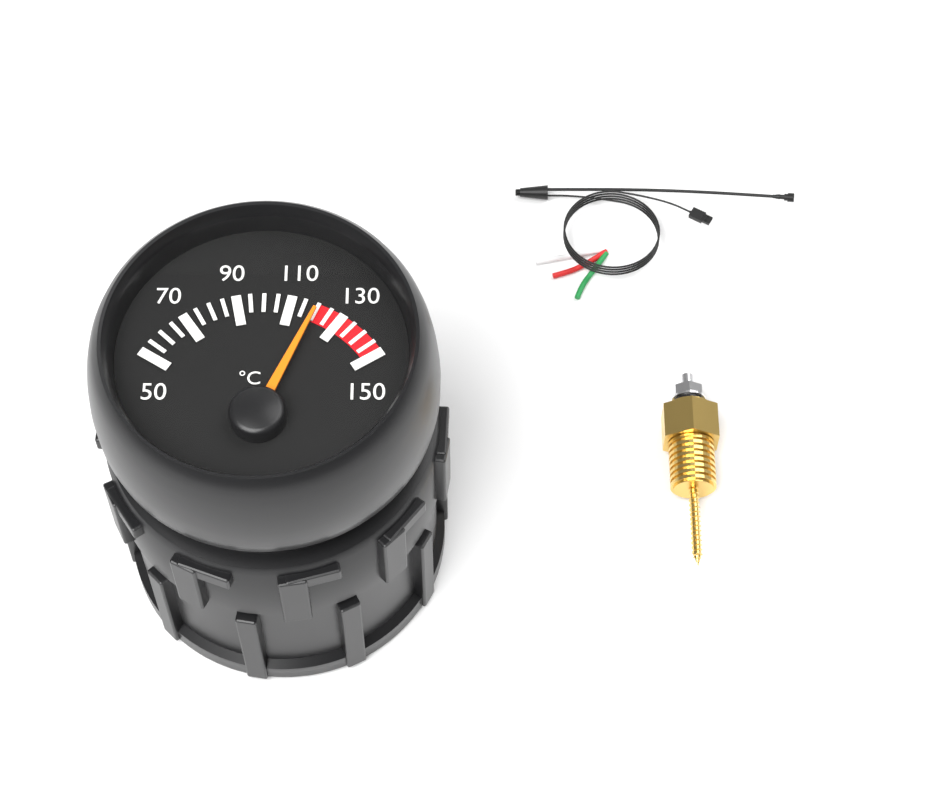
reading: 120 °C
